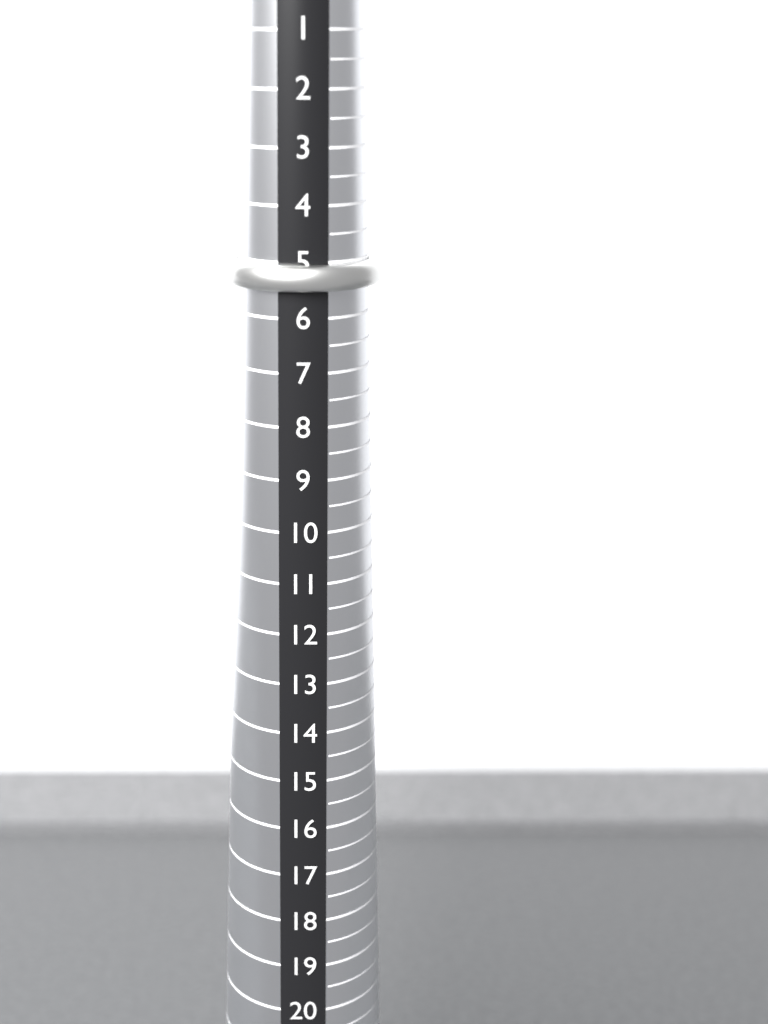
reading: 5.5 (no unit)
